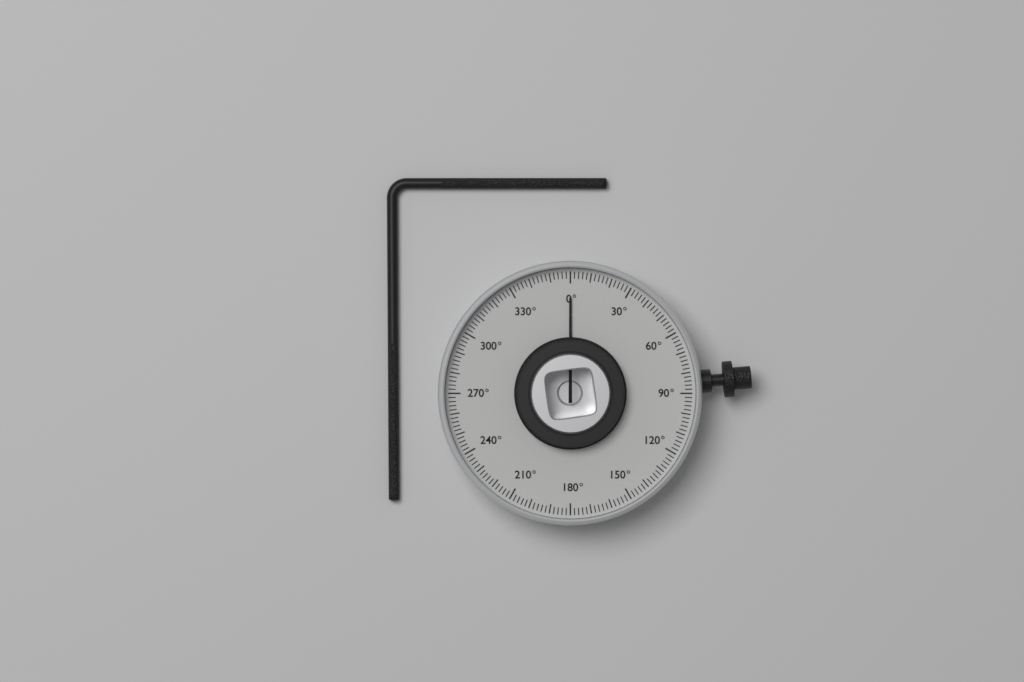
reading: 0 °
